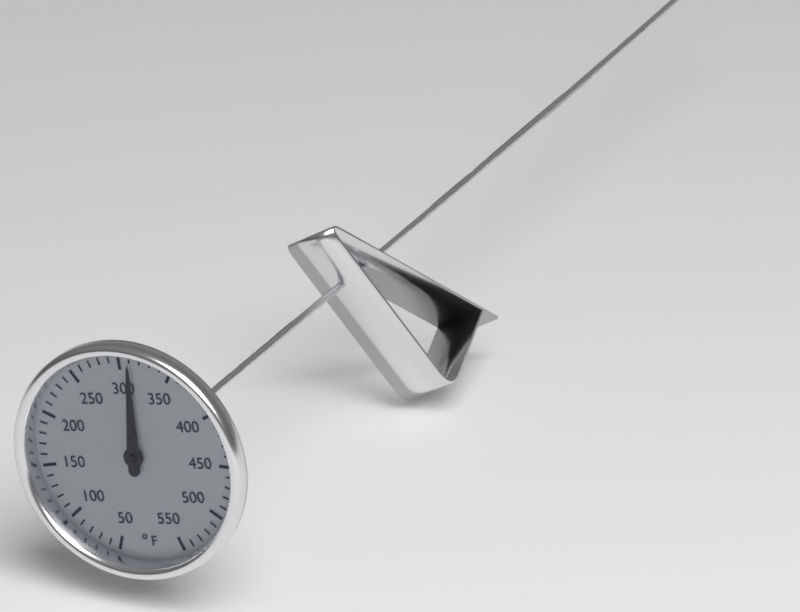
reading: 310 °F
